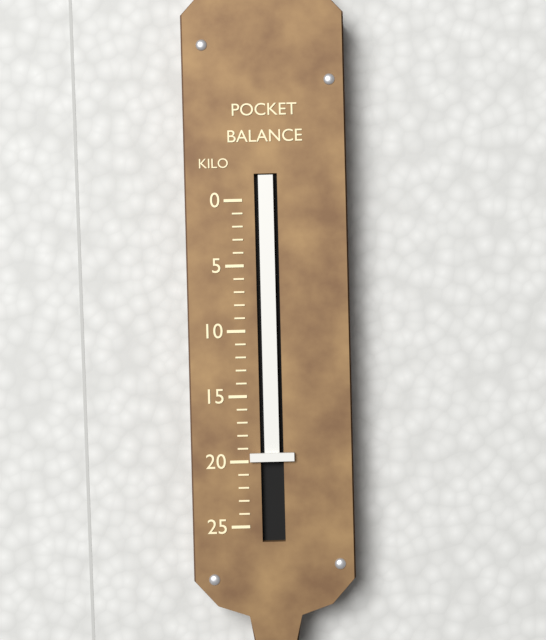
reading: 20 kg
